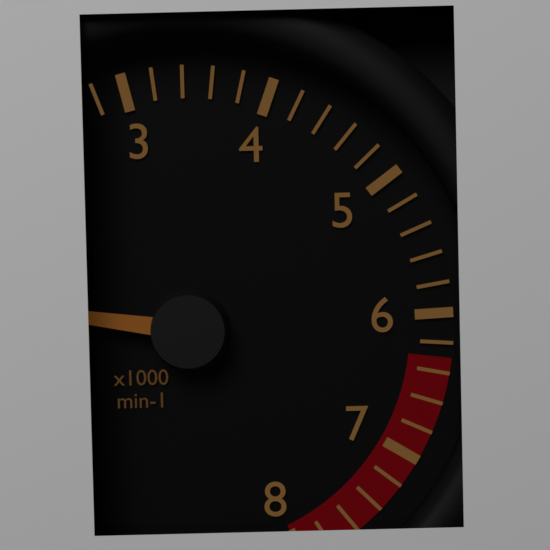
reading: 1000 min-1
